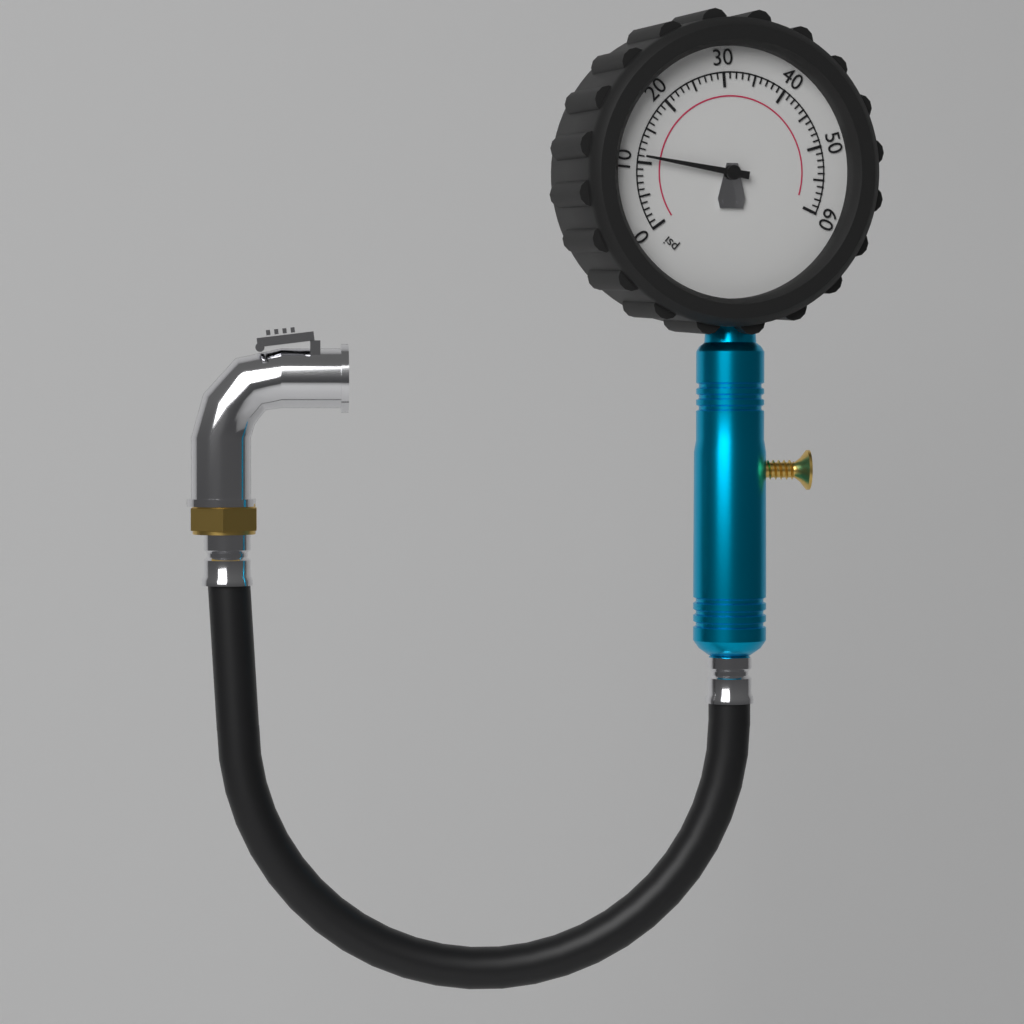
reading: 11 psi
